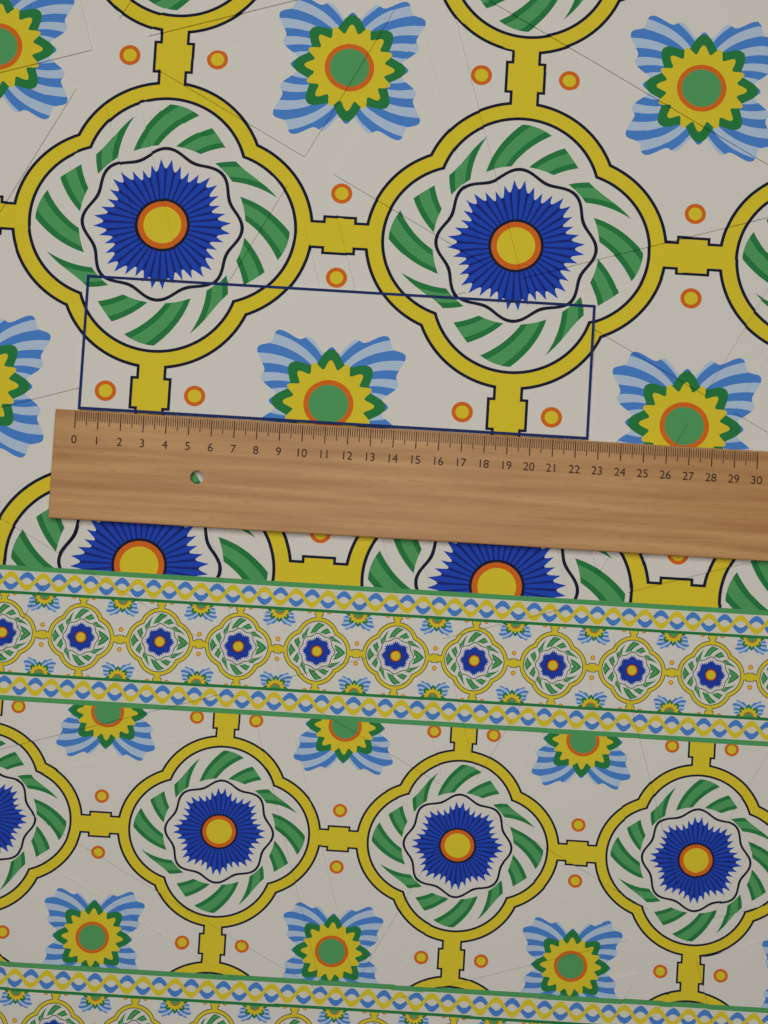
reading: 22.6 (no unit)
